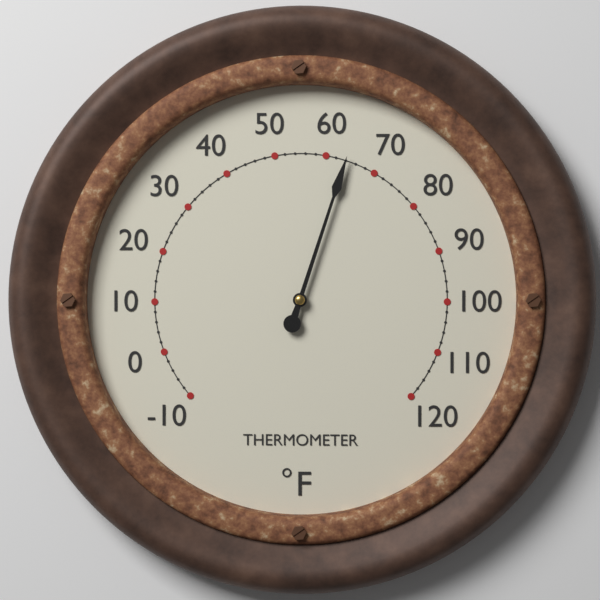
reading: 64 °F
